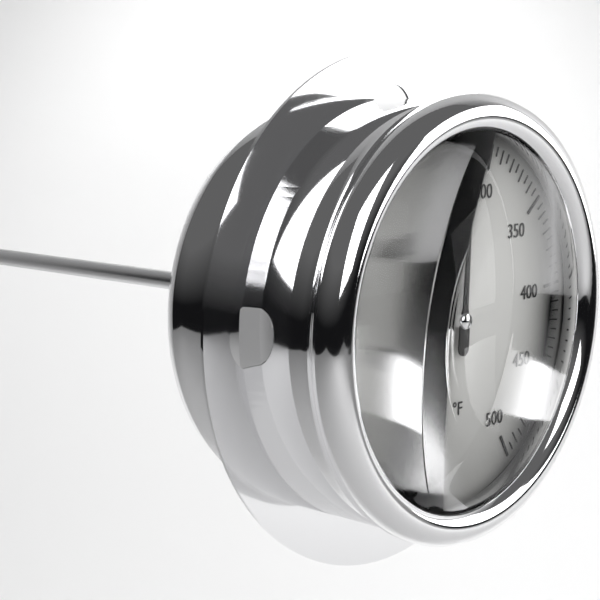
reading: 280 °F
